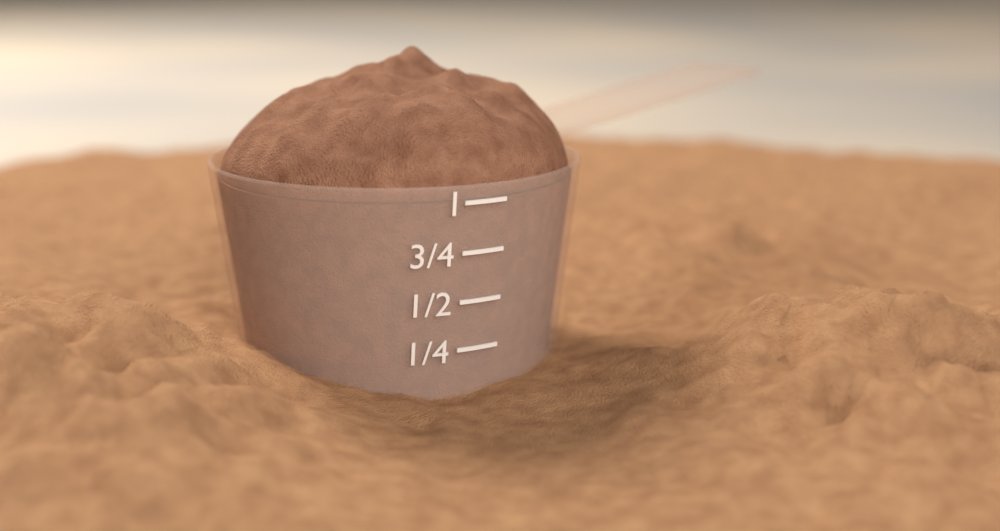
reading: 1.00 (no unit)
